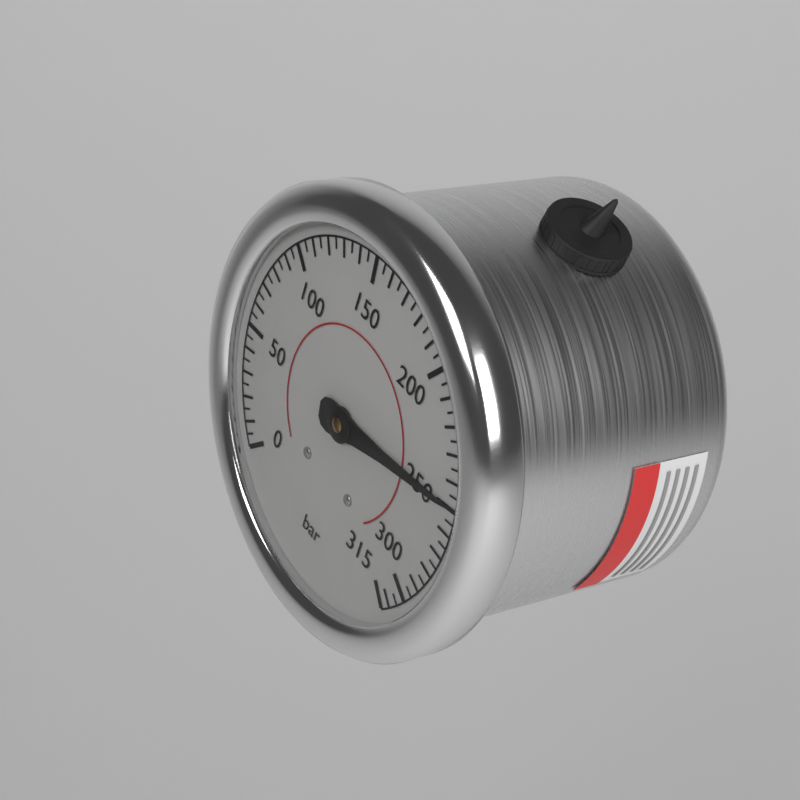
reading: 250 bar
